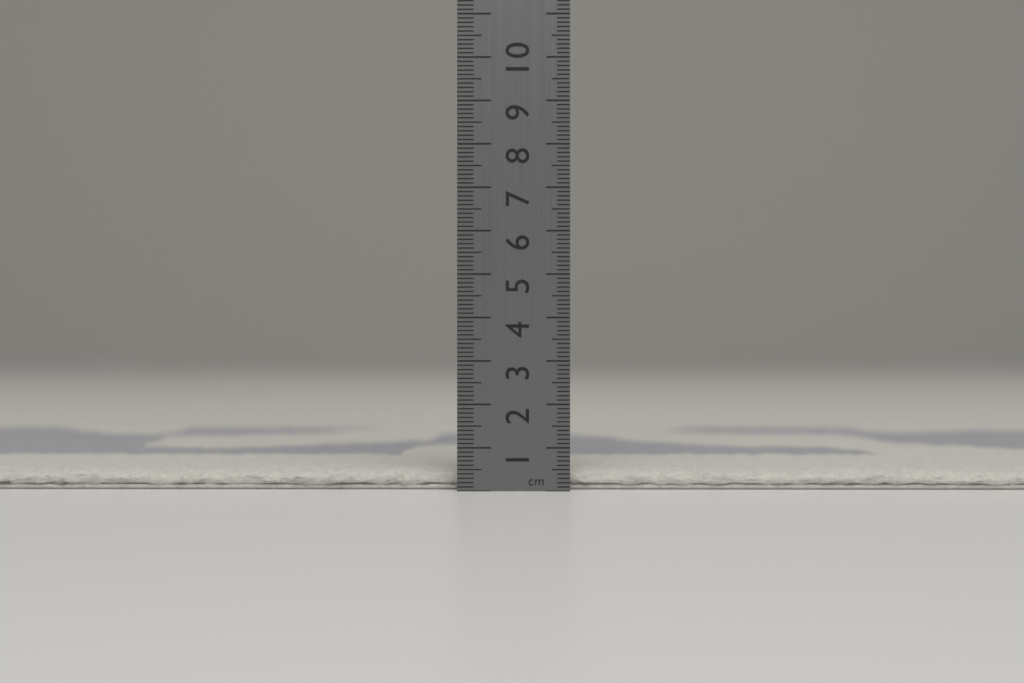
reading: 0.5 cm
